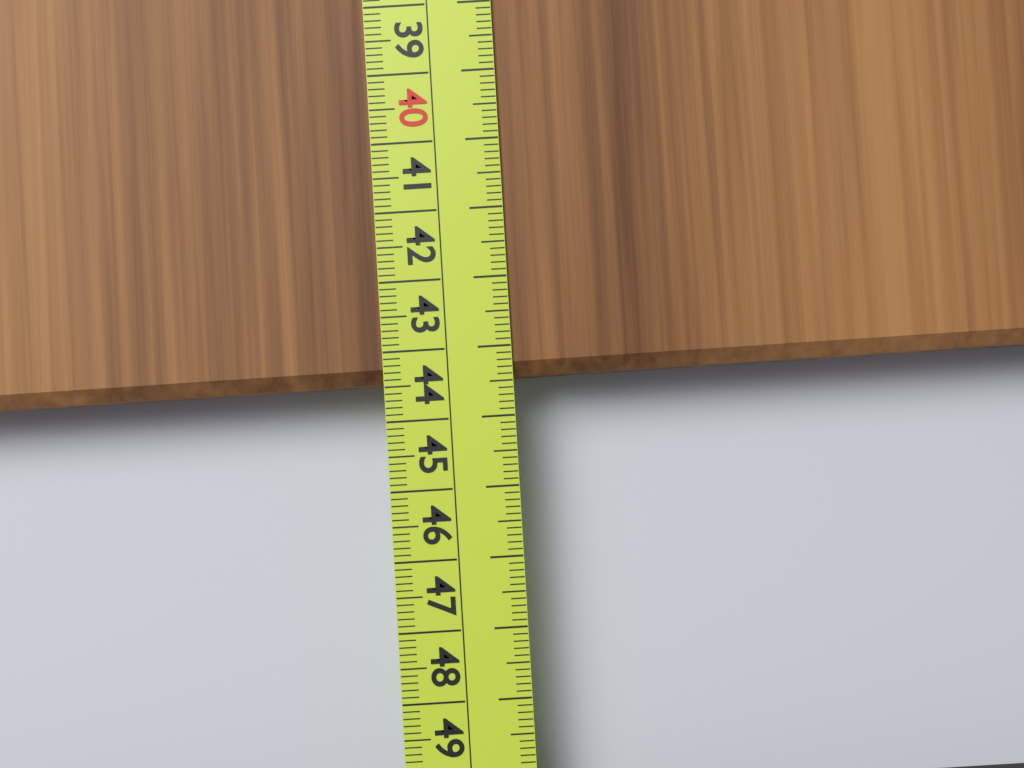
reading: 43.5 cm
